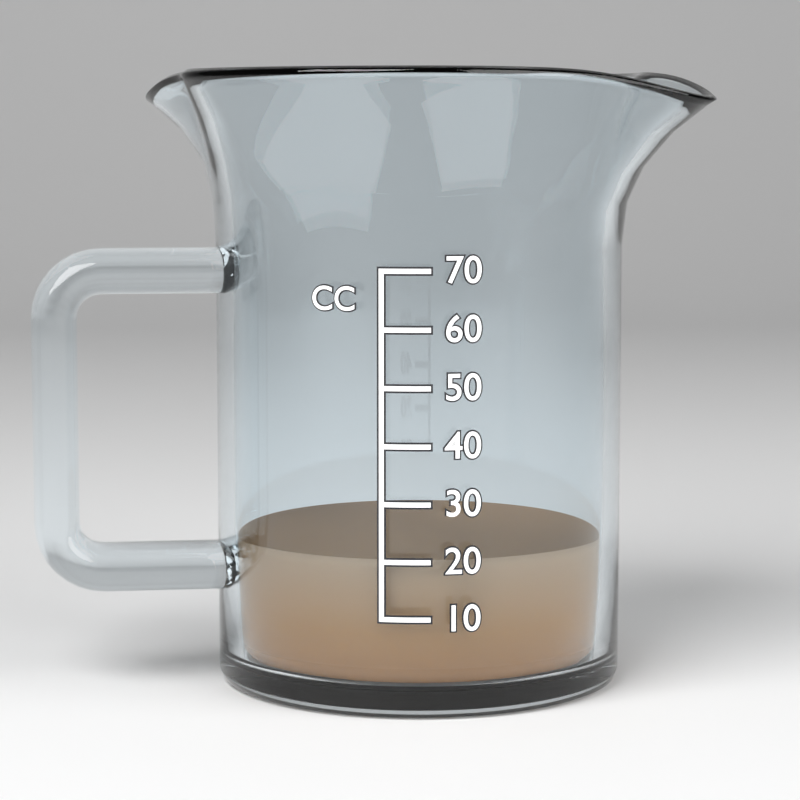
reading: 20 cc
